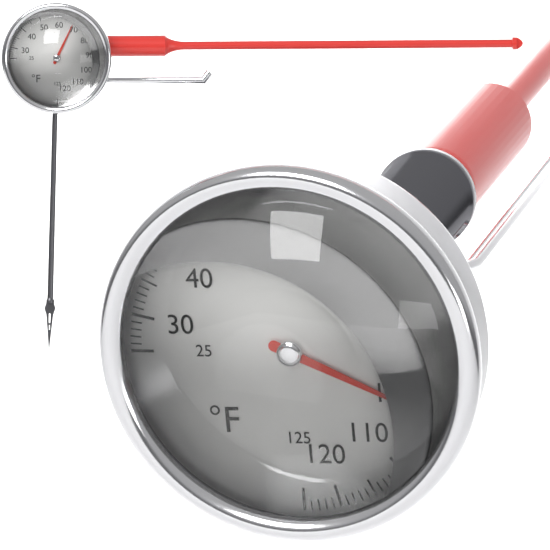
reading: 101 °F
